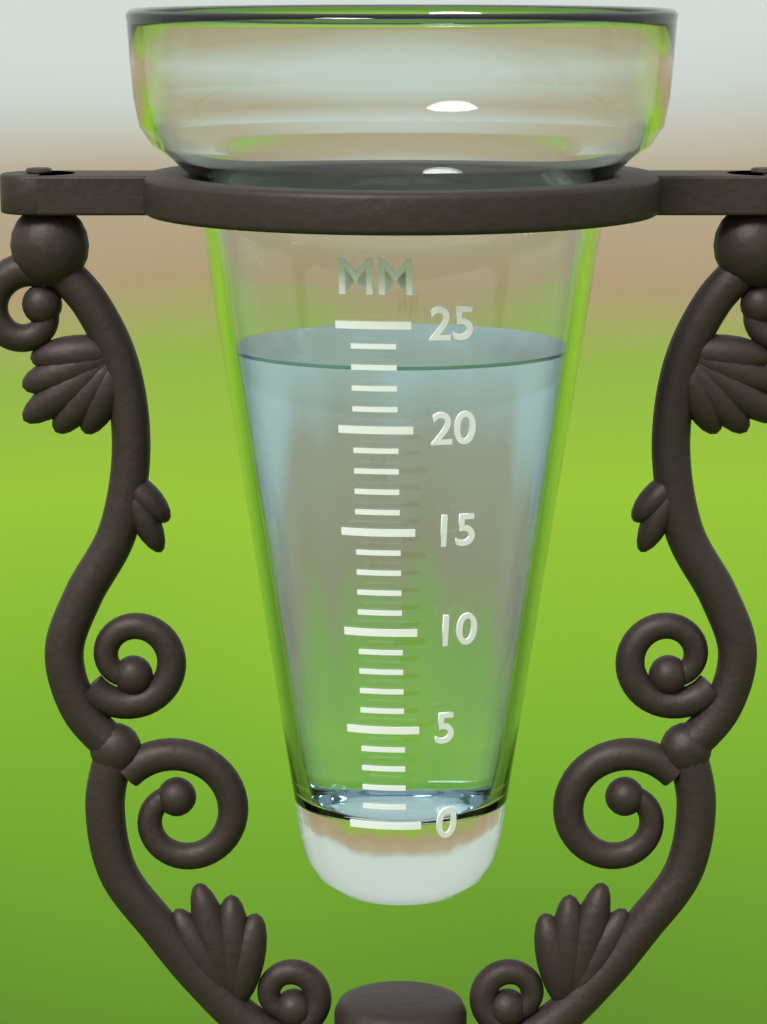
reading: 23 mm
